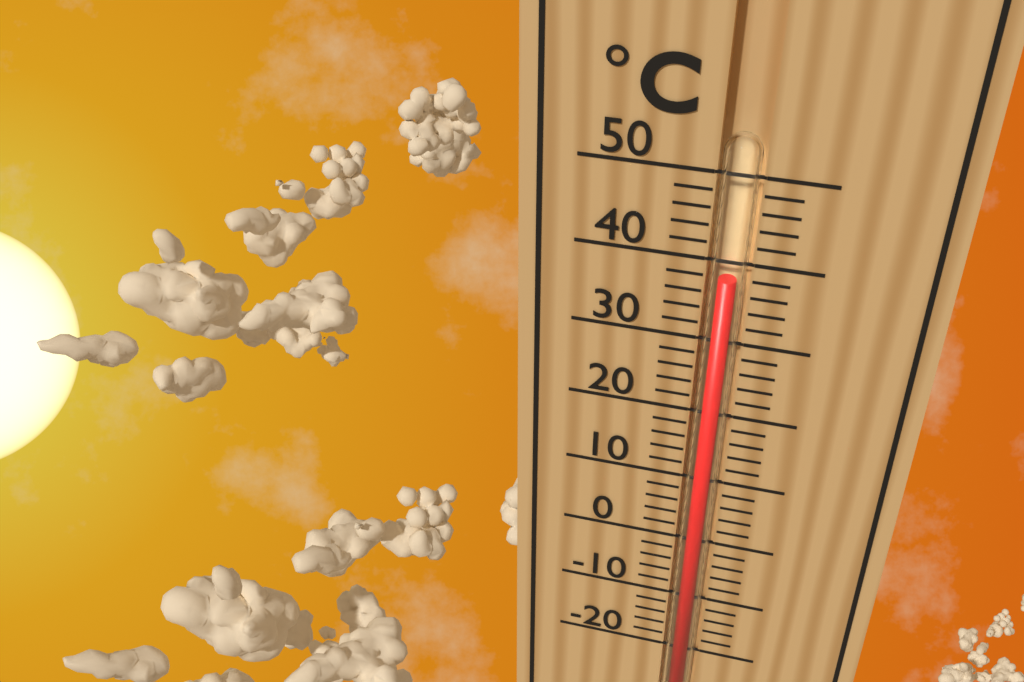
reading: 38 °C
